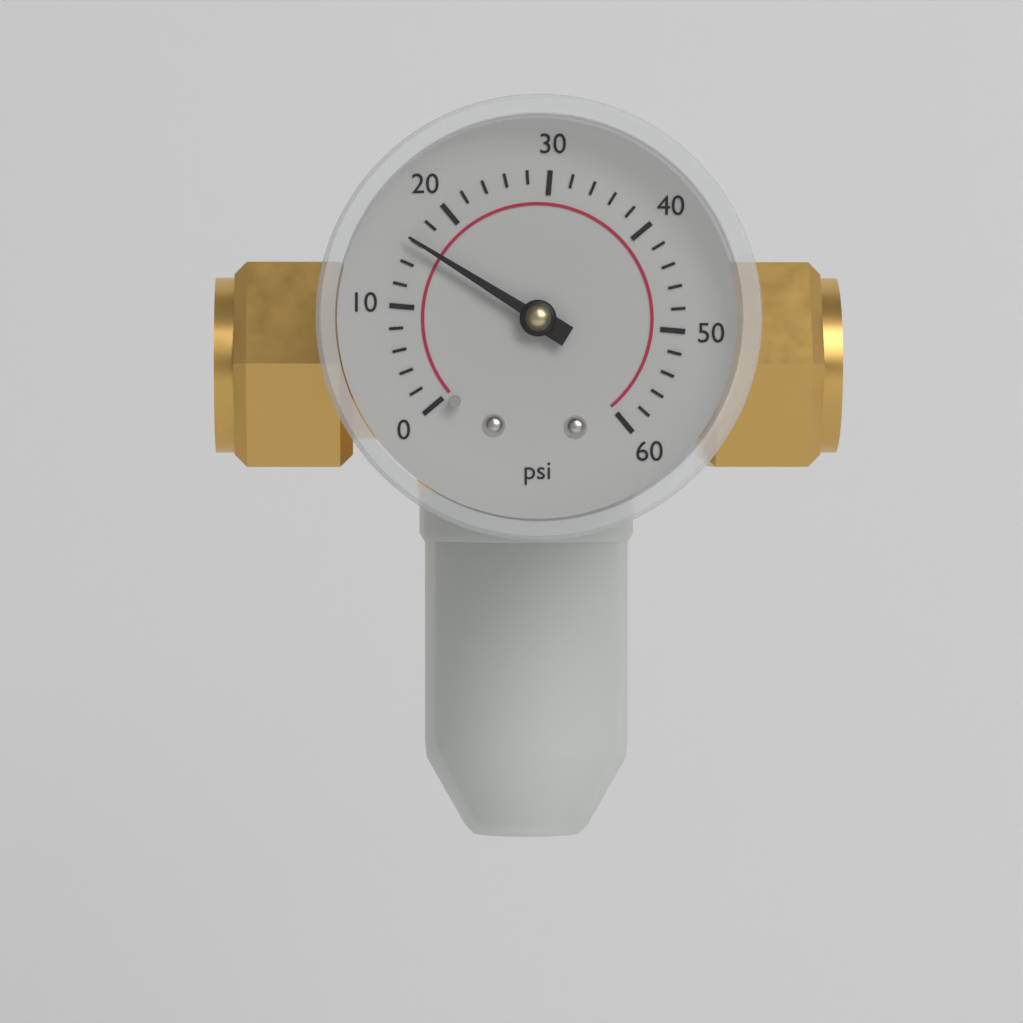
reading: 16 psi
